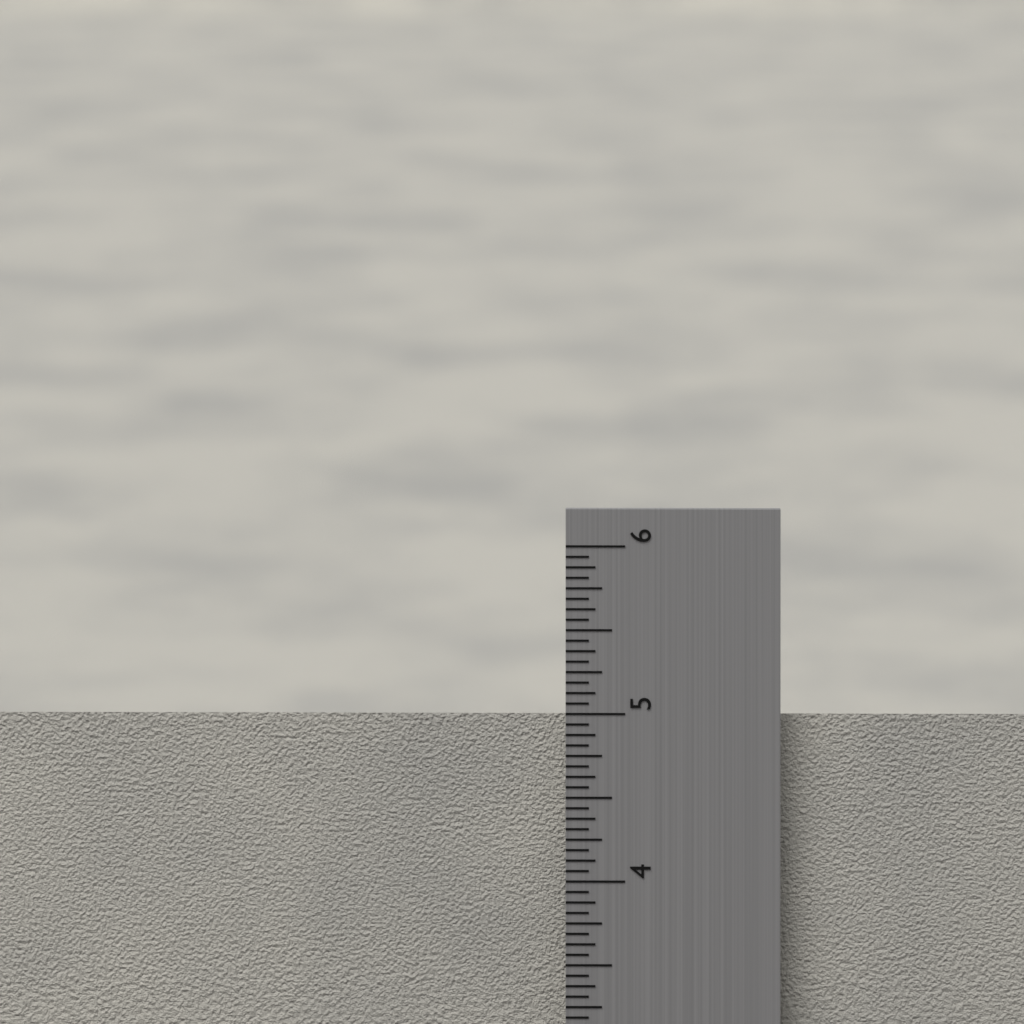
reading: 4.9375 in
